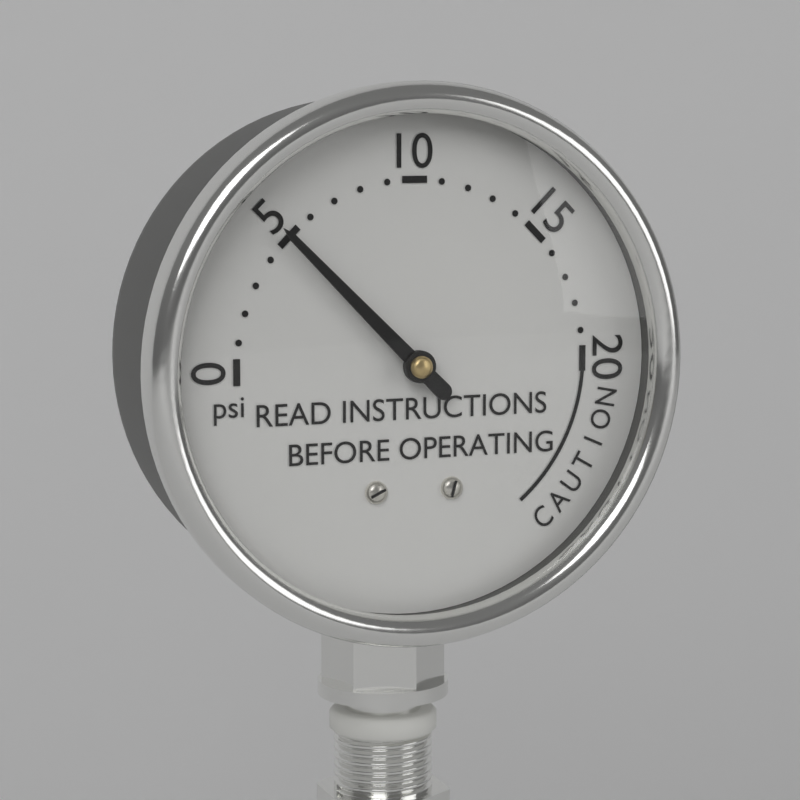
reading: 5 psi
